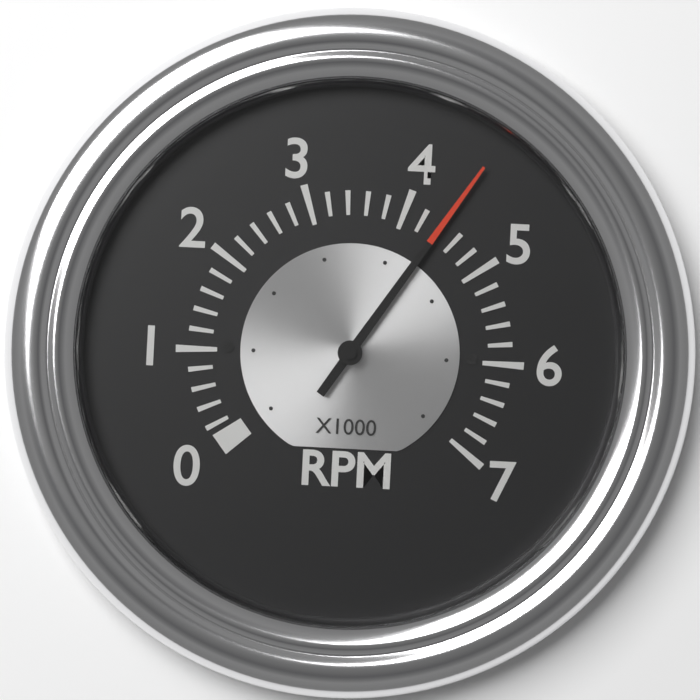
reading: 4.4 x1000 RPM
